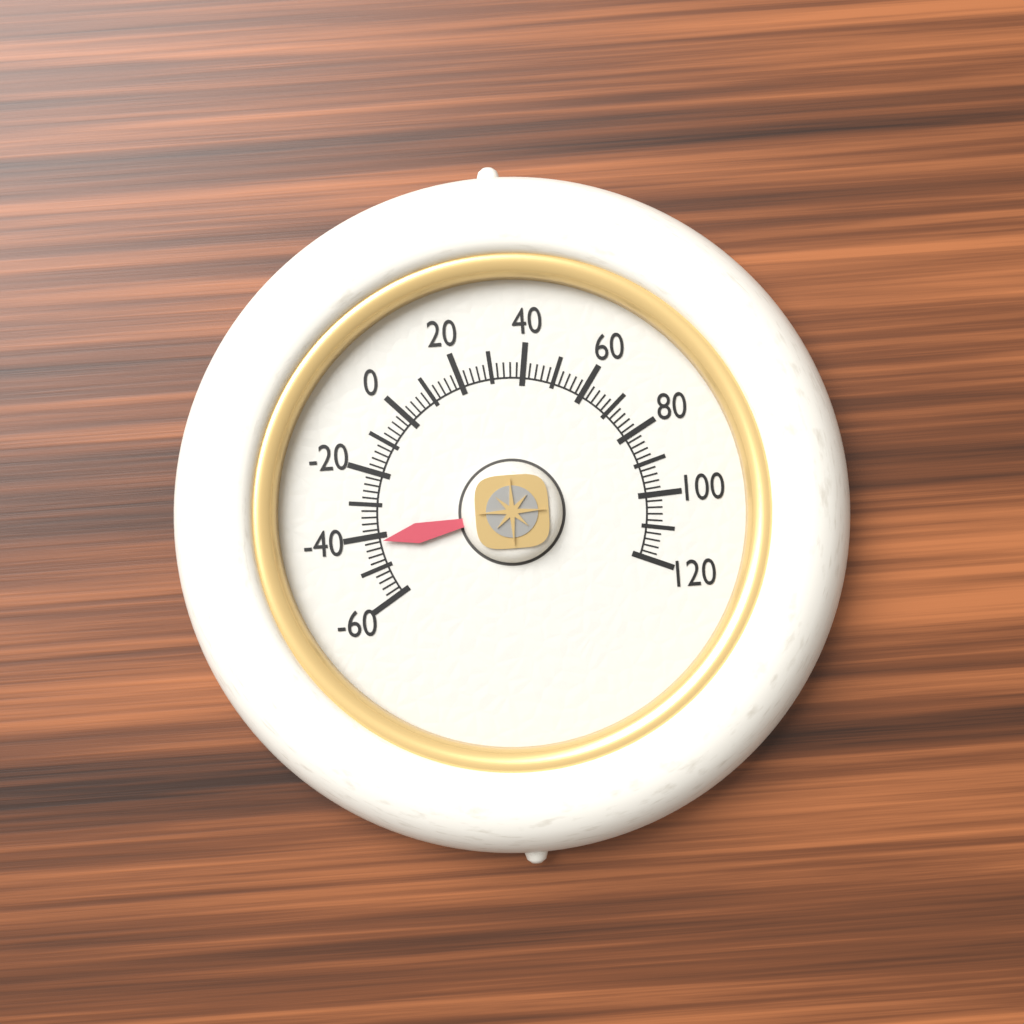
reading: -42 (no unit)
